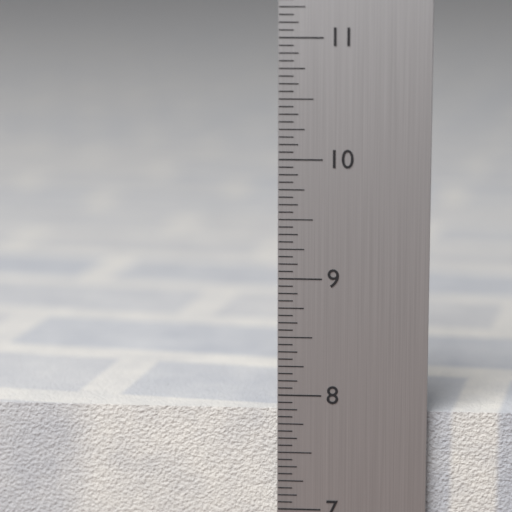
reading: 7.8750 in
